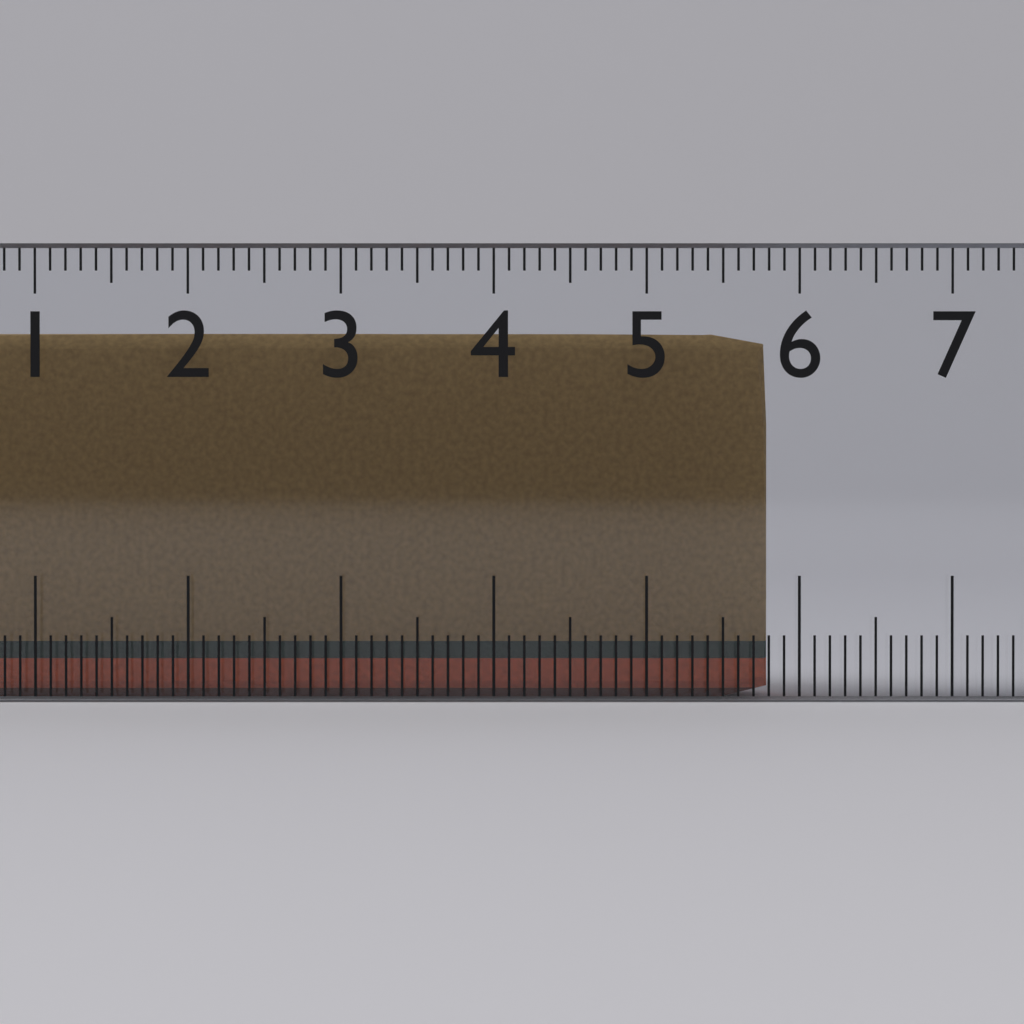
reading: 5.8 cm
